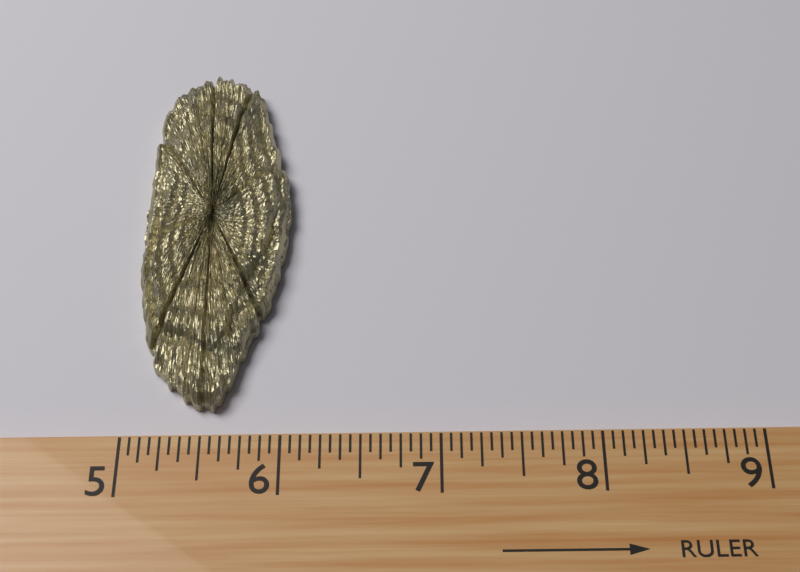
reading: 6.0000 (no unit)
